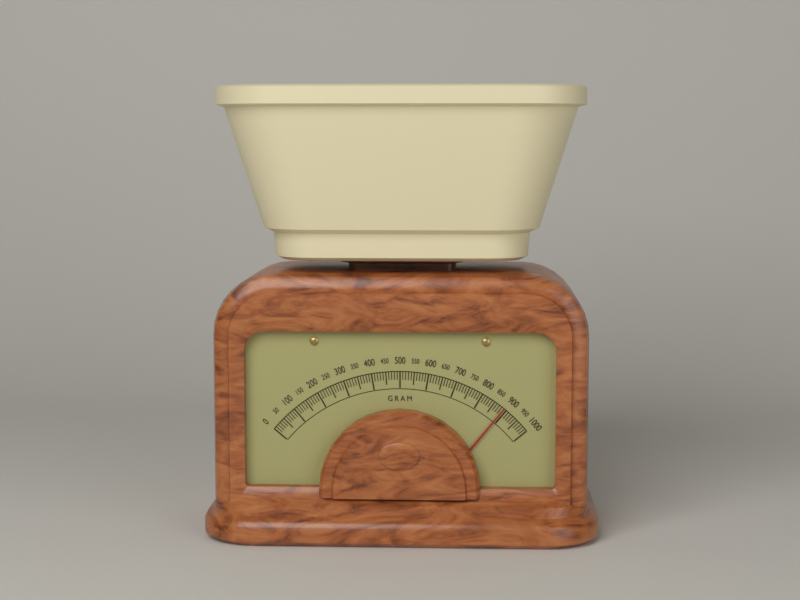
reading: 890 g
